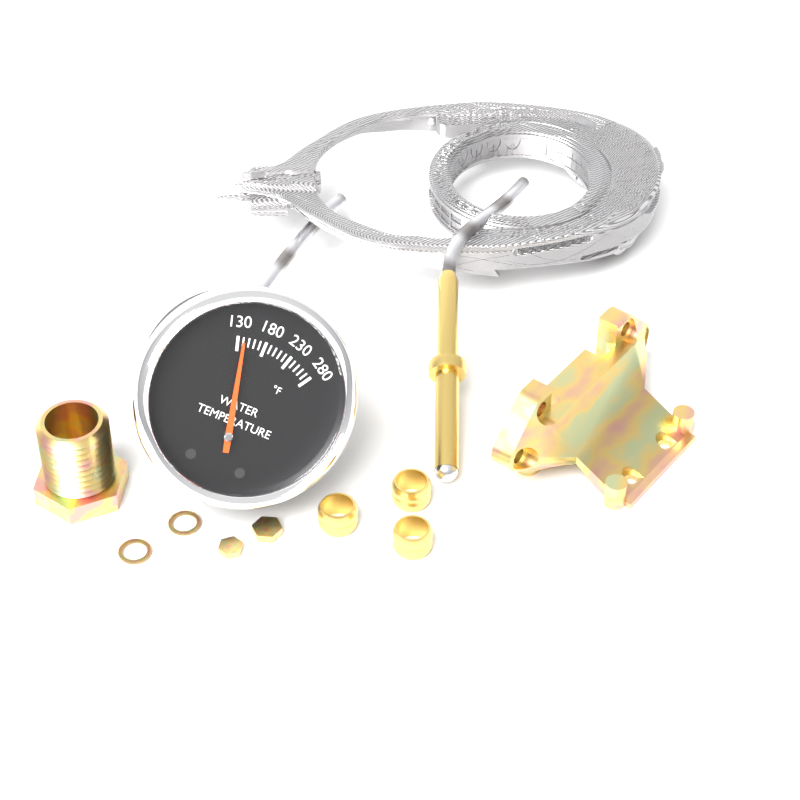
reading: 140 °F
